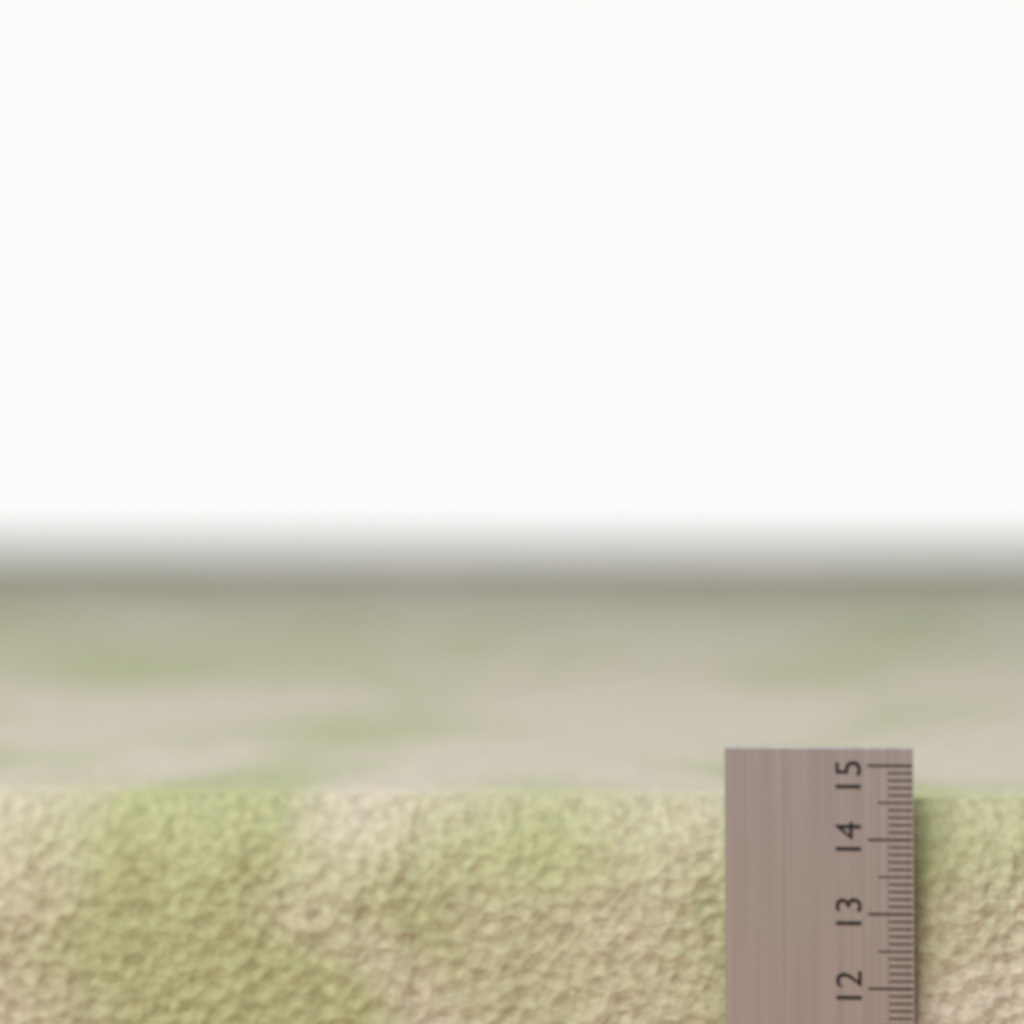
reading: 14.5 (no unit)
